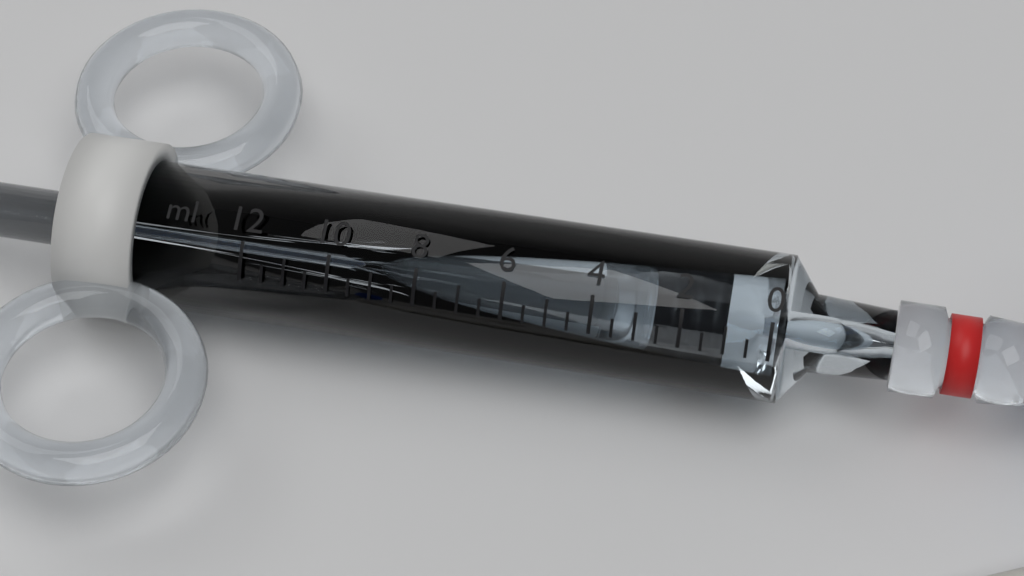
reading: 1.0 ml
